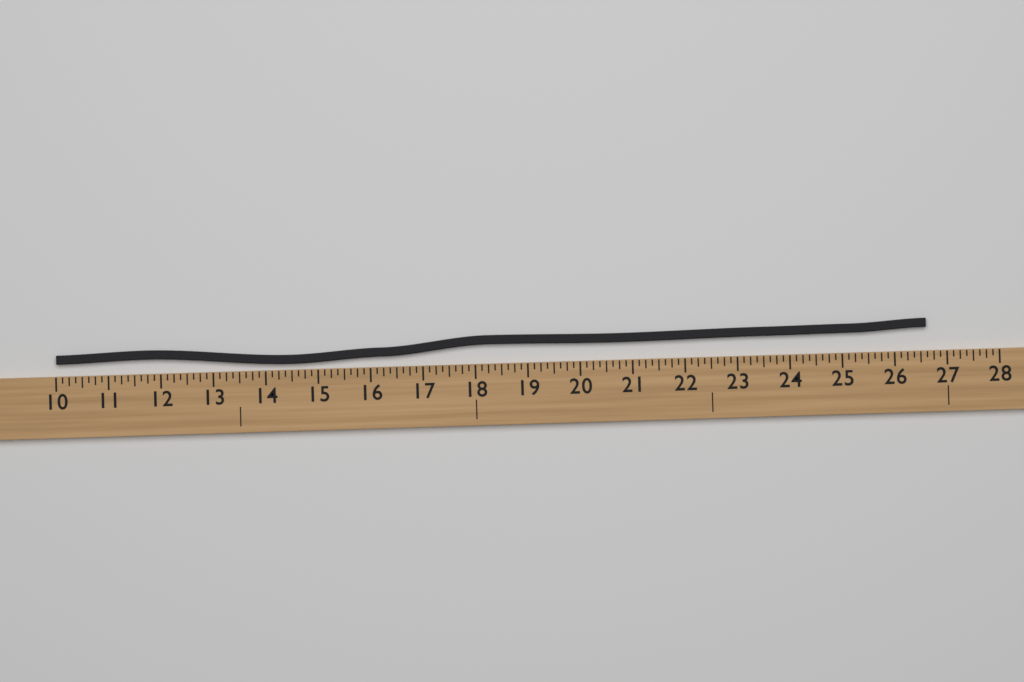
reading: 26.625 (no unit)
